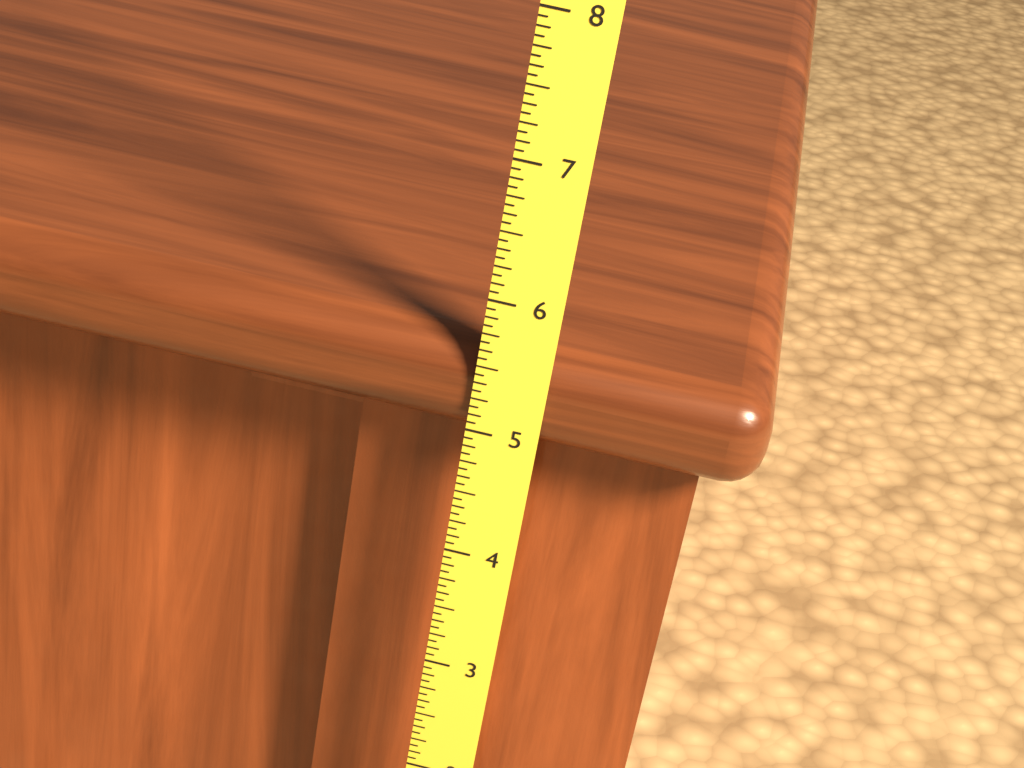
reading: 5.6250 (no unit)
